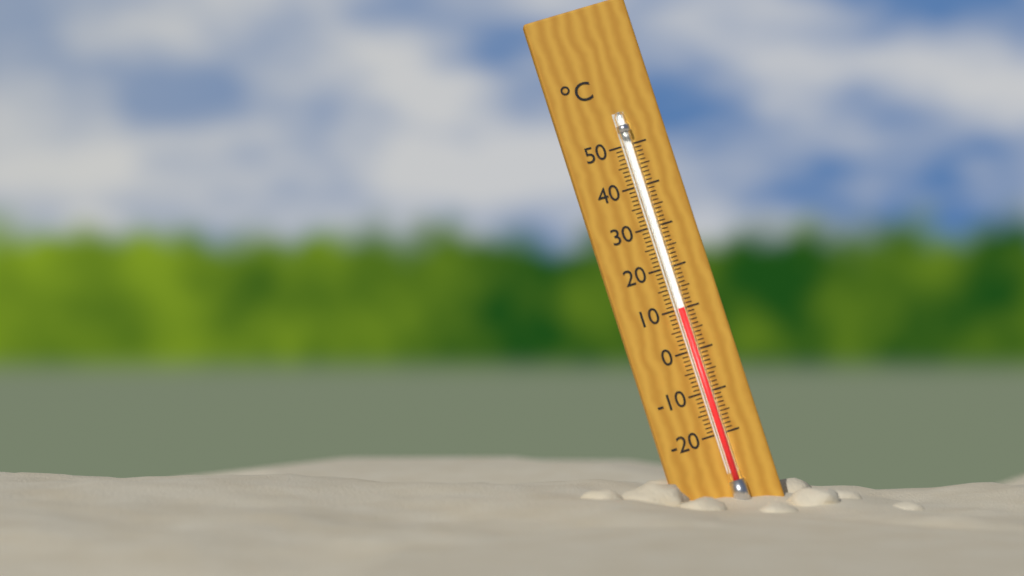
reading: 10 °C
